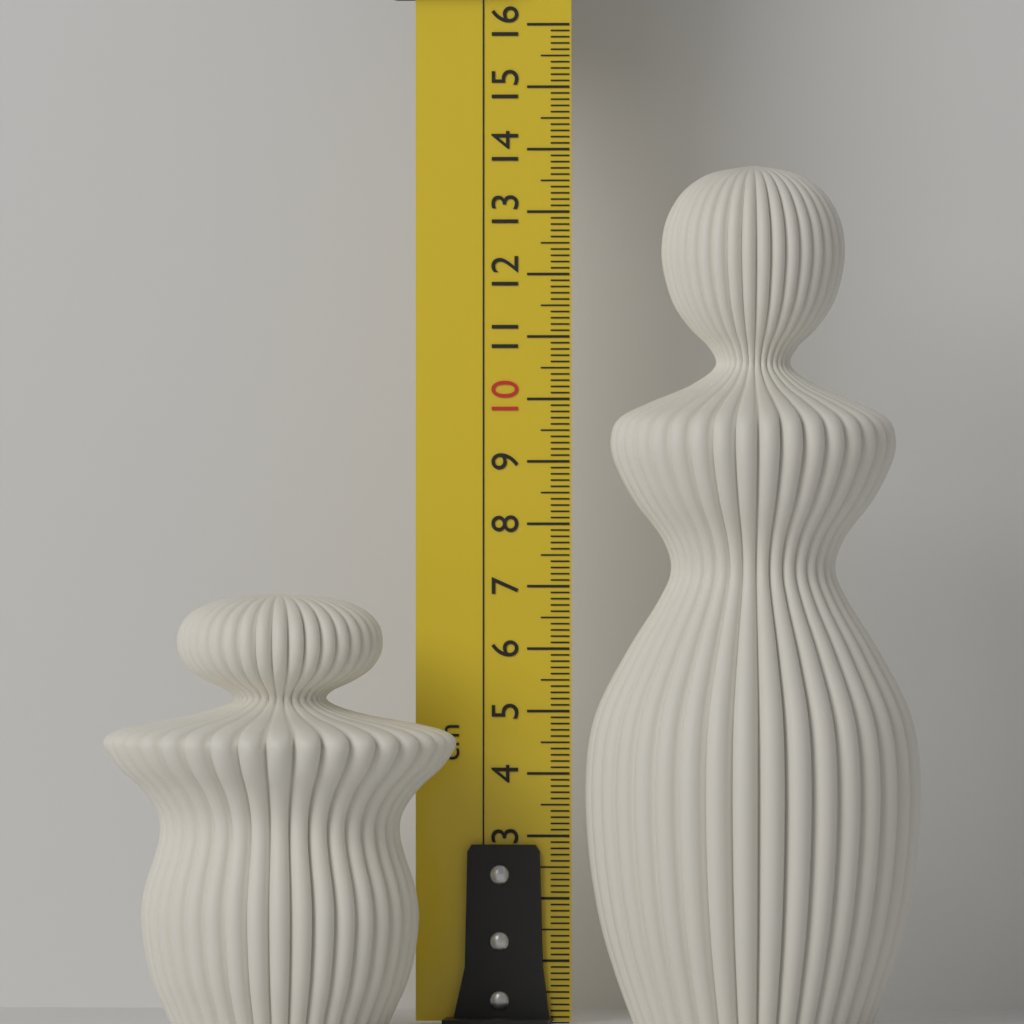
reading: 6.9 cm
